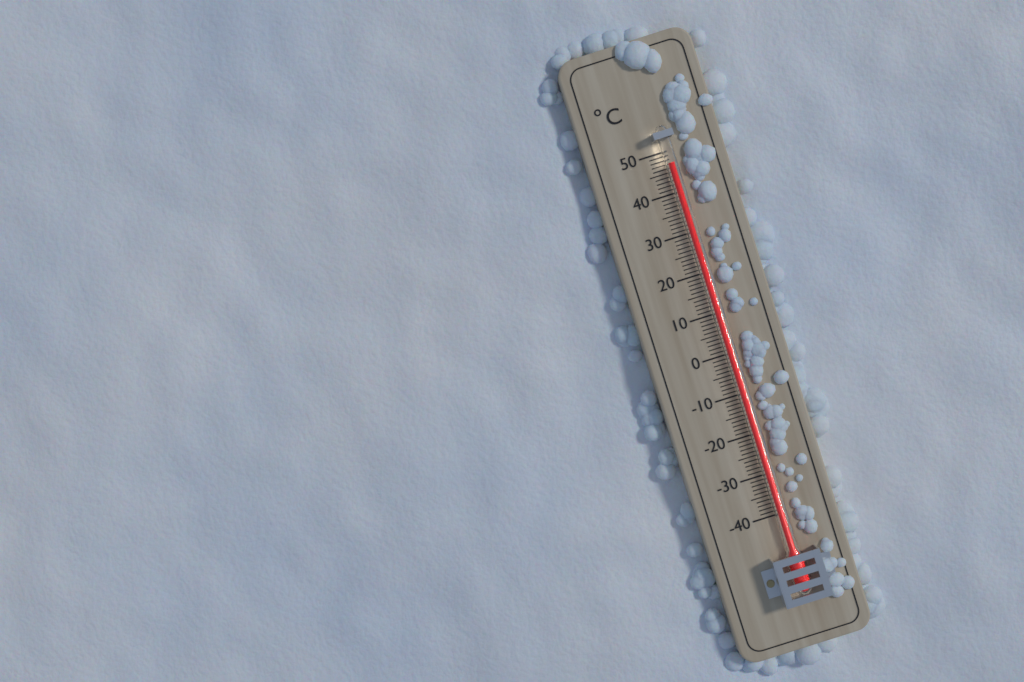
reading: 47 °C
